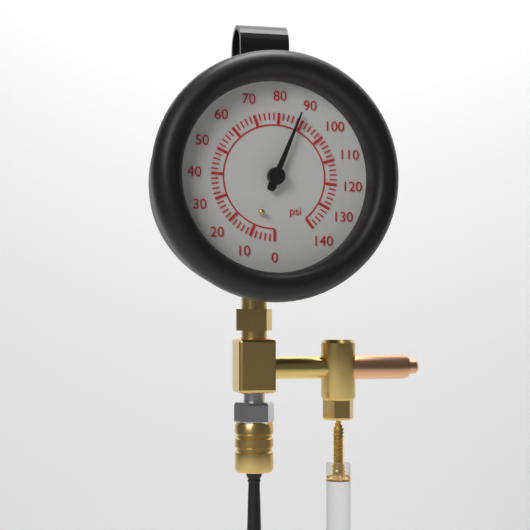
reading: 88 psi
